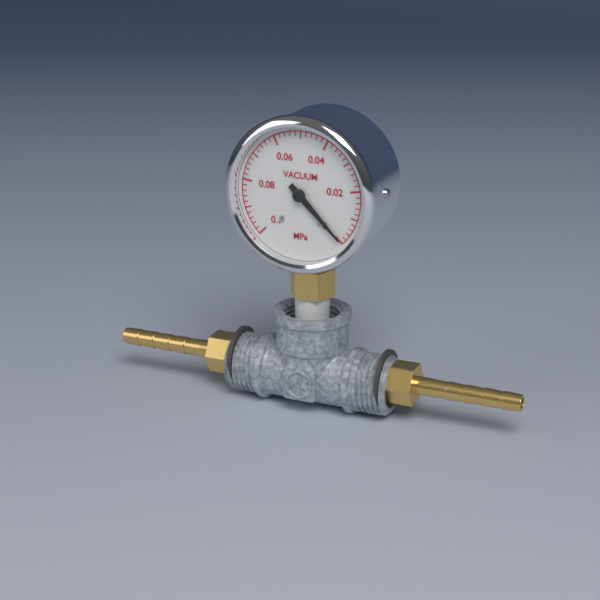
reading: 0.000 MPa
